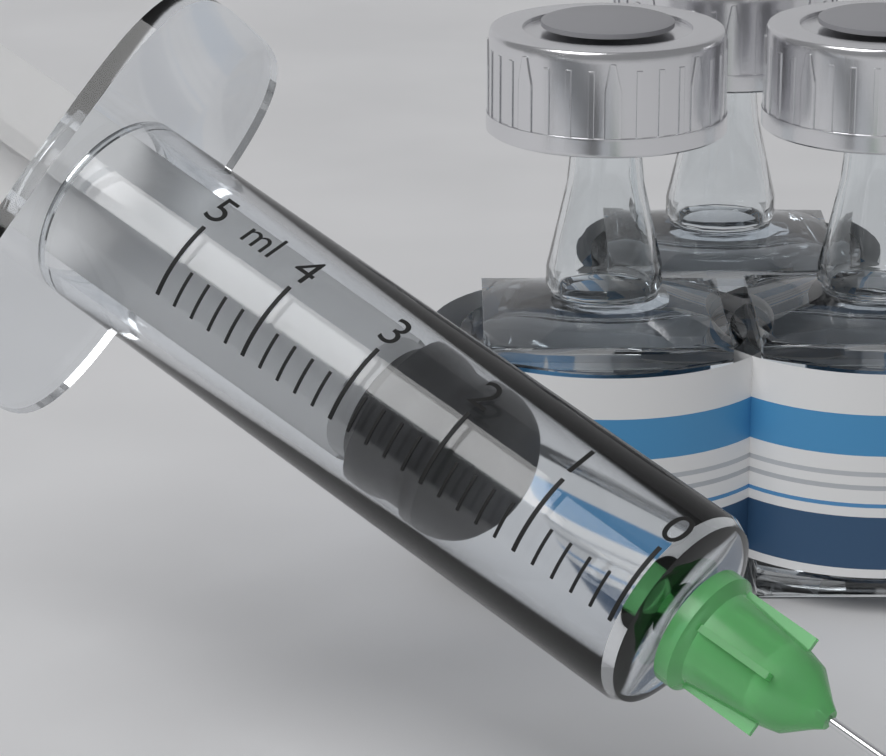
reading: 2.0 ml
